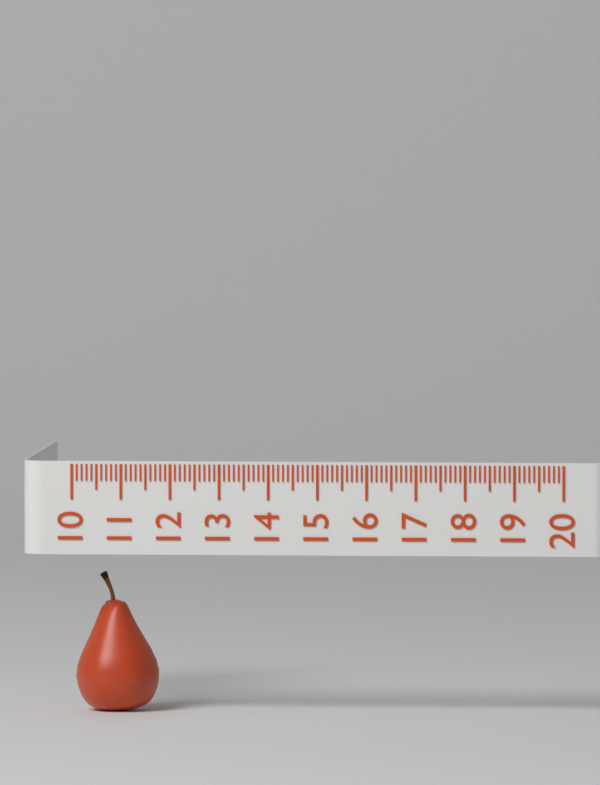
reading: 11.7 (no unit)
